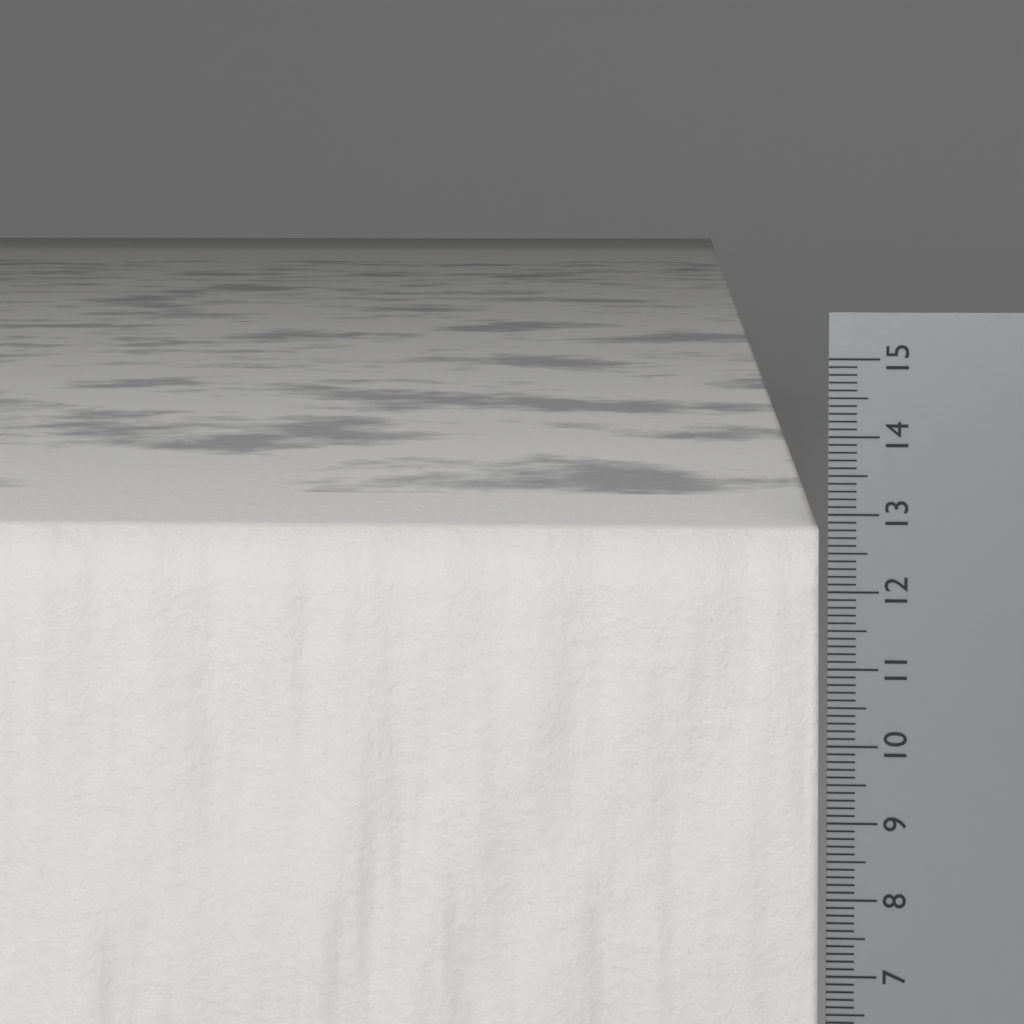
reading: 12.8 cm
